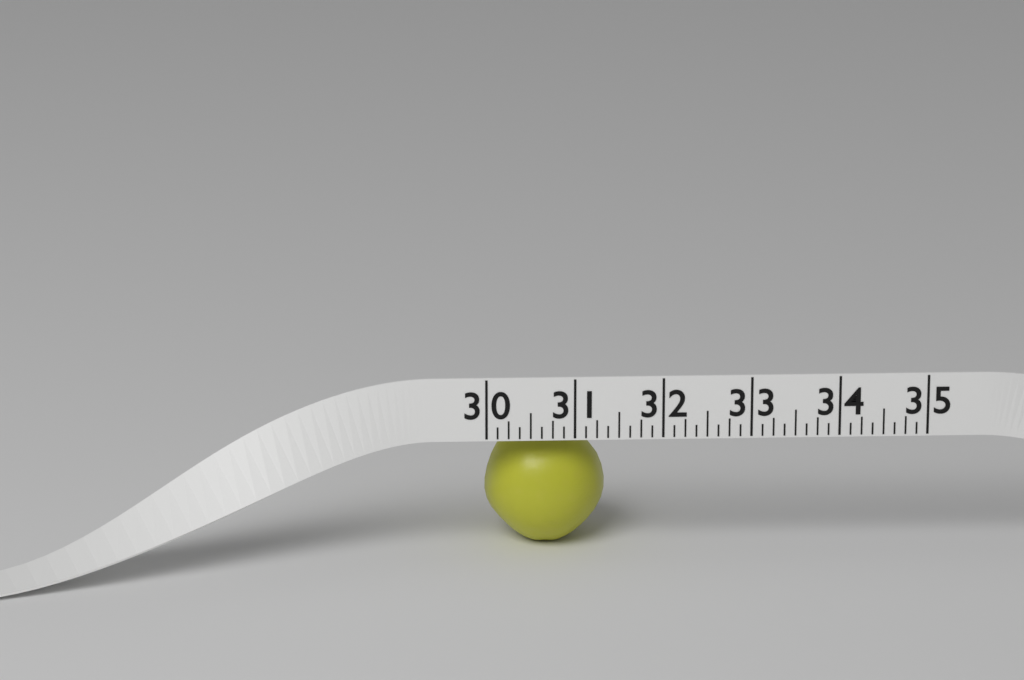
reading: 31.375 (no unit)
